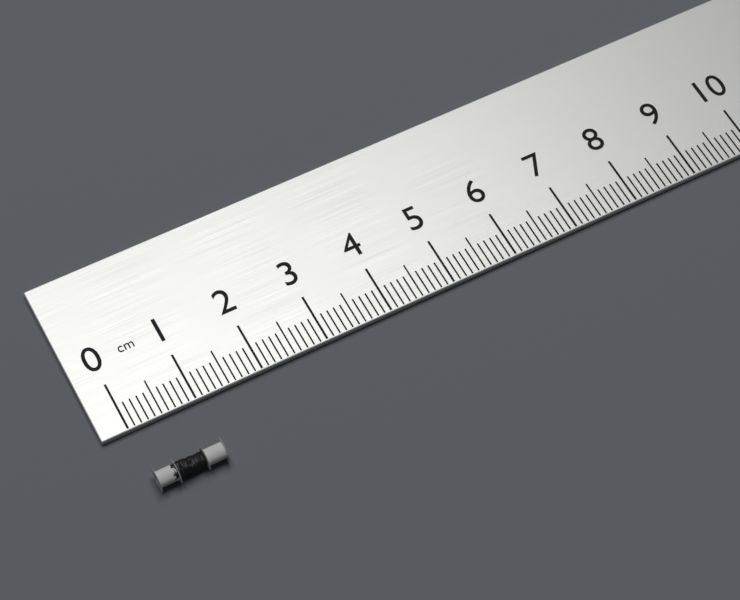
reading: 1.0 cm
